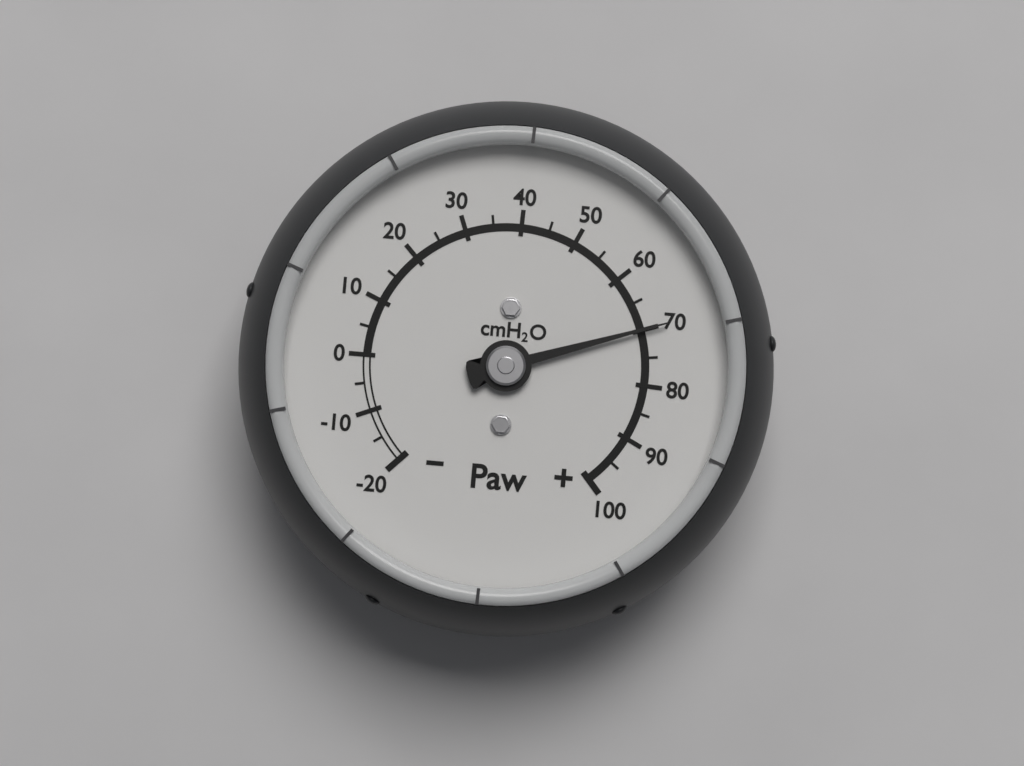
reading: 70 cmH2O
